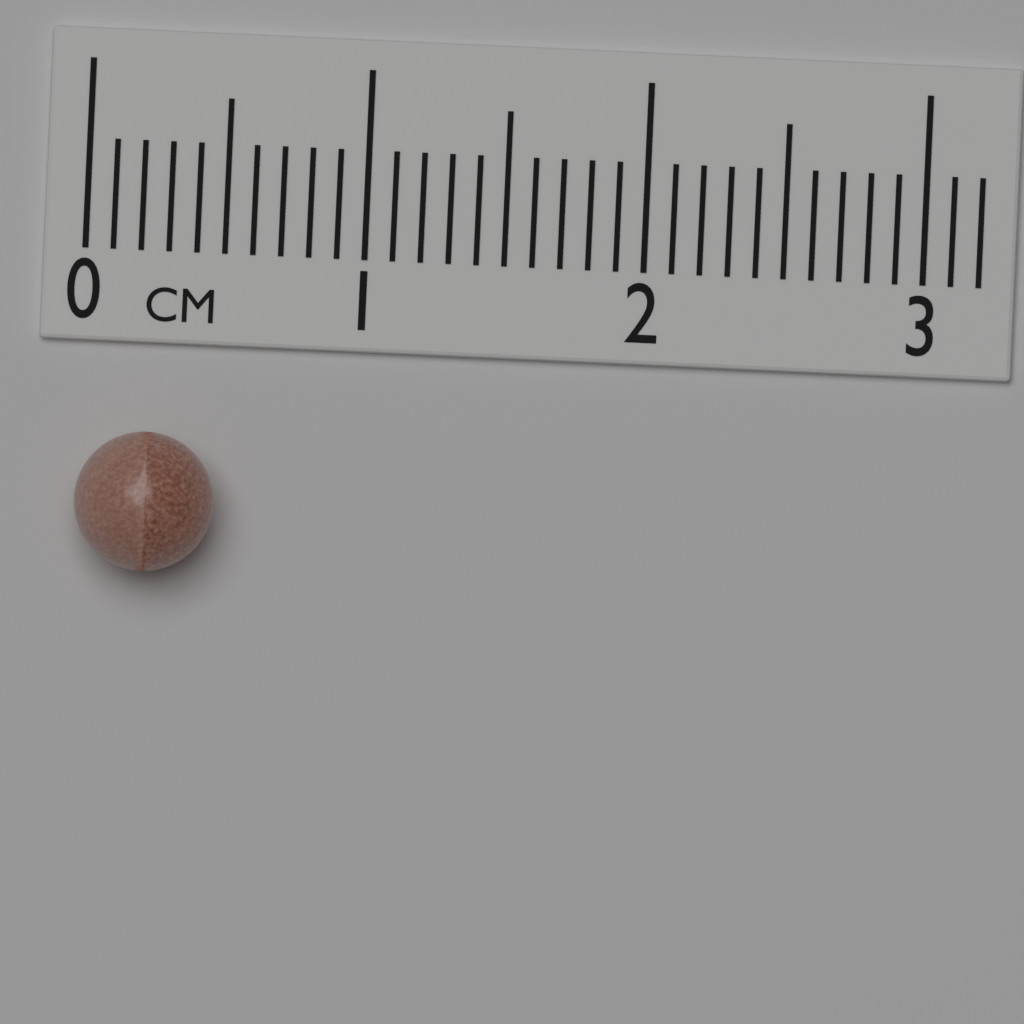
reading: 0.5 cm
